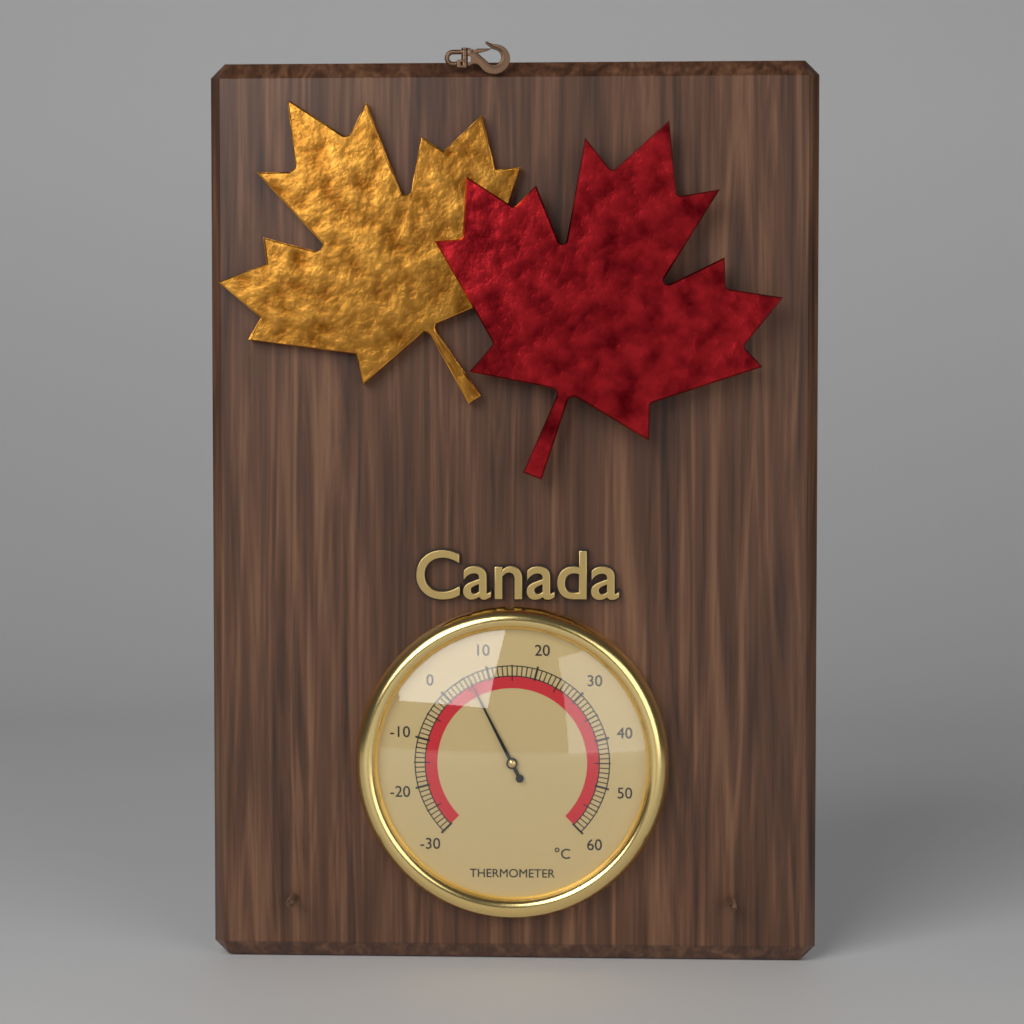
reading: 6 °C
